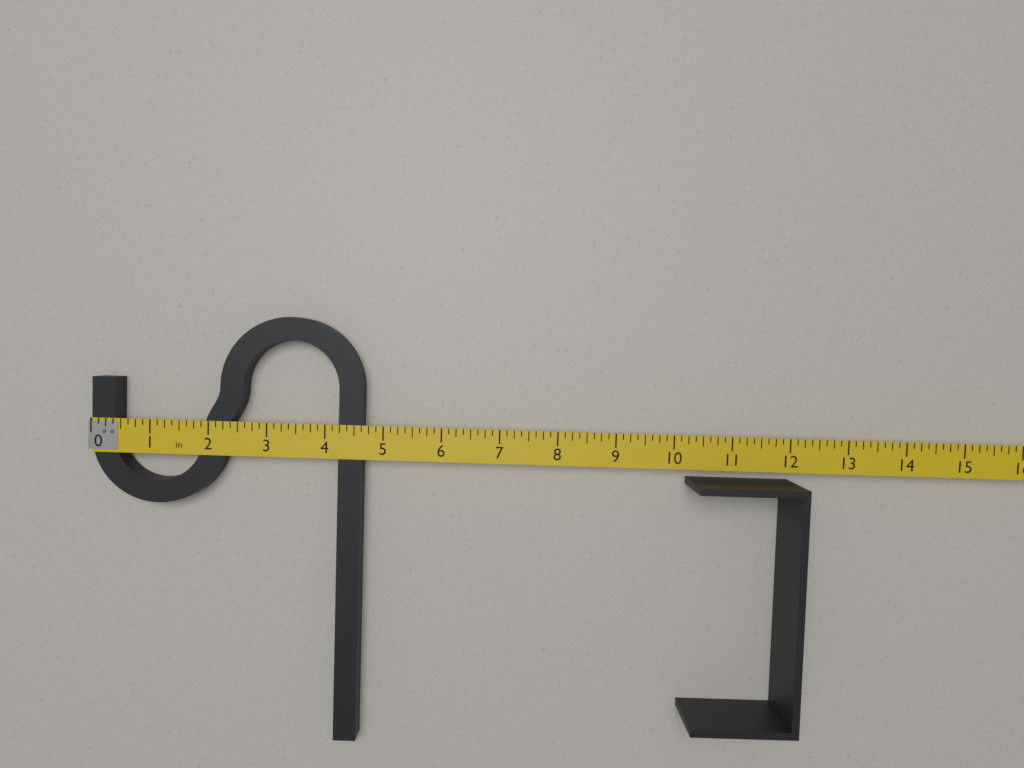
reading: 4.625 in
